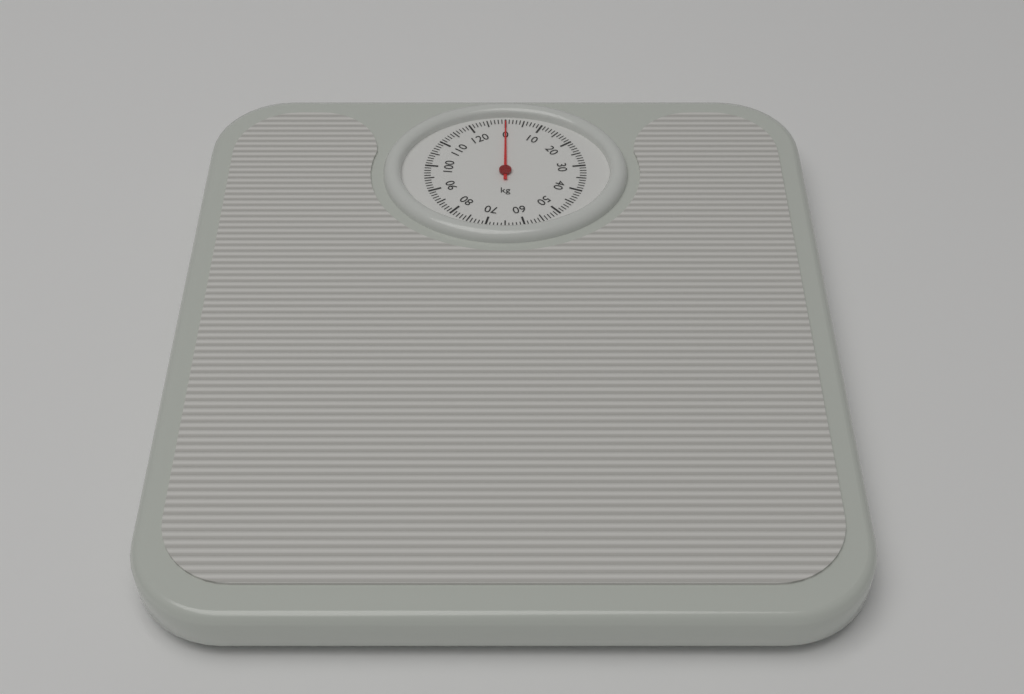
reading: 0 kg
